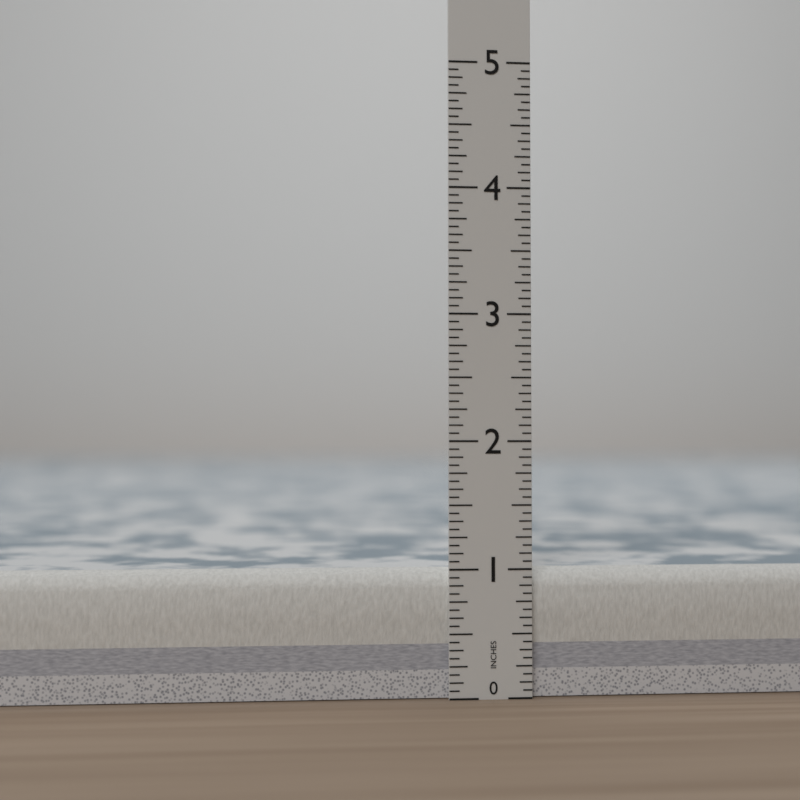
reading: 1.0000 in
